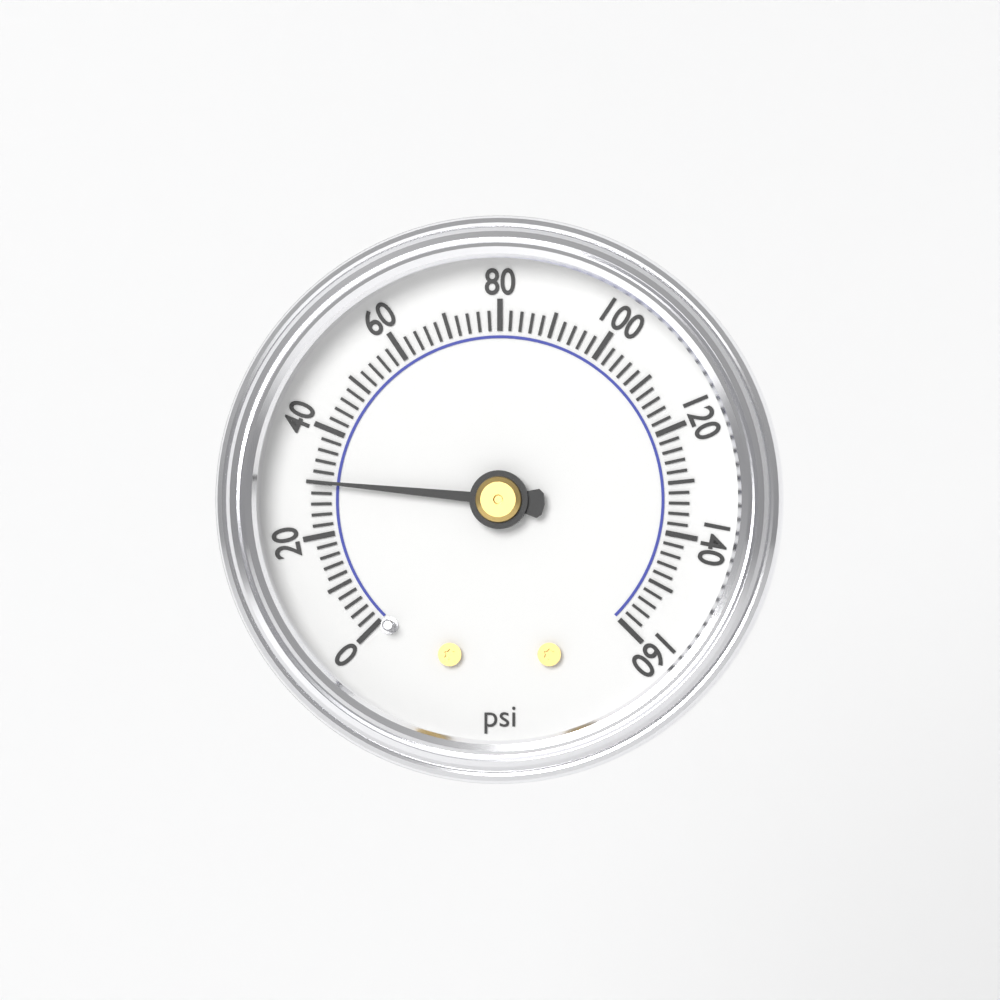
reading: 30 psi
